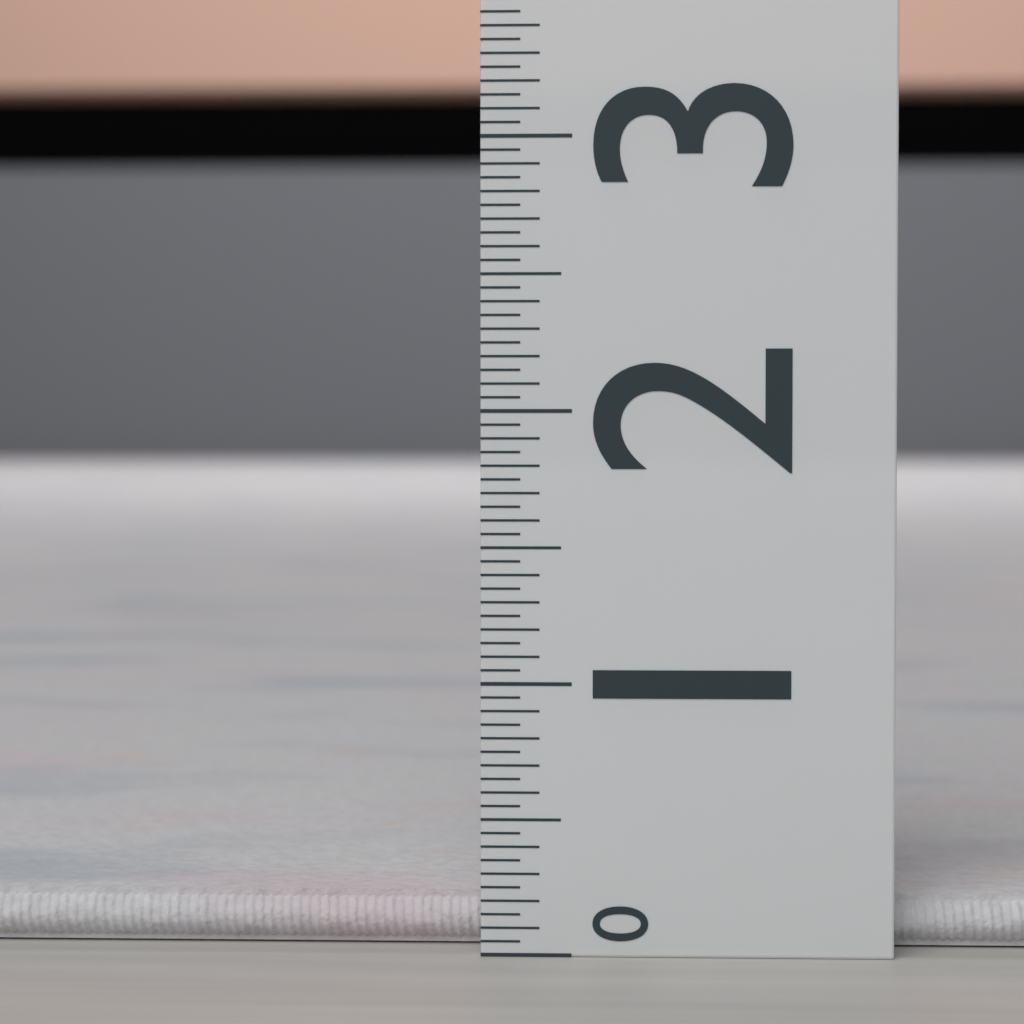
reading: 0.20 (no unit)
